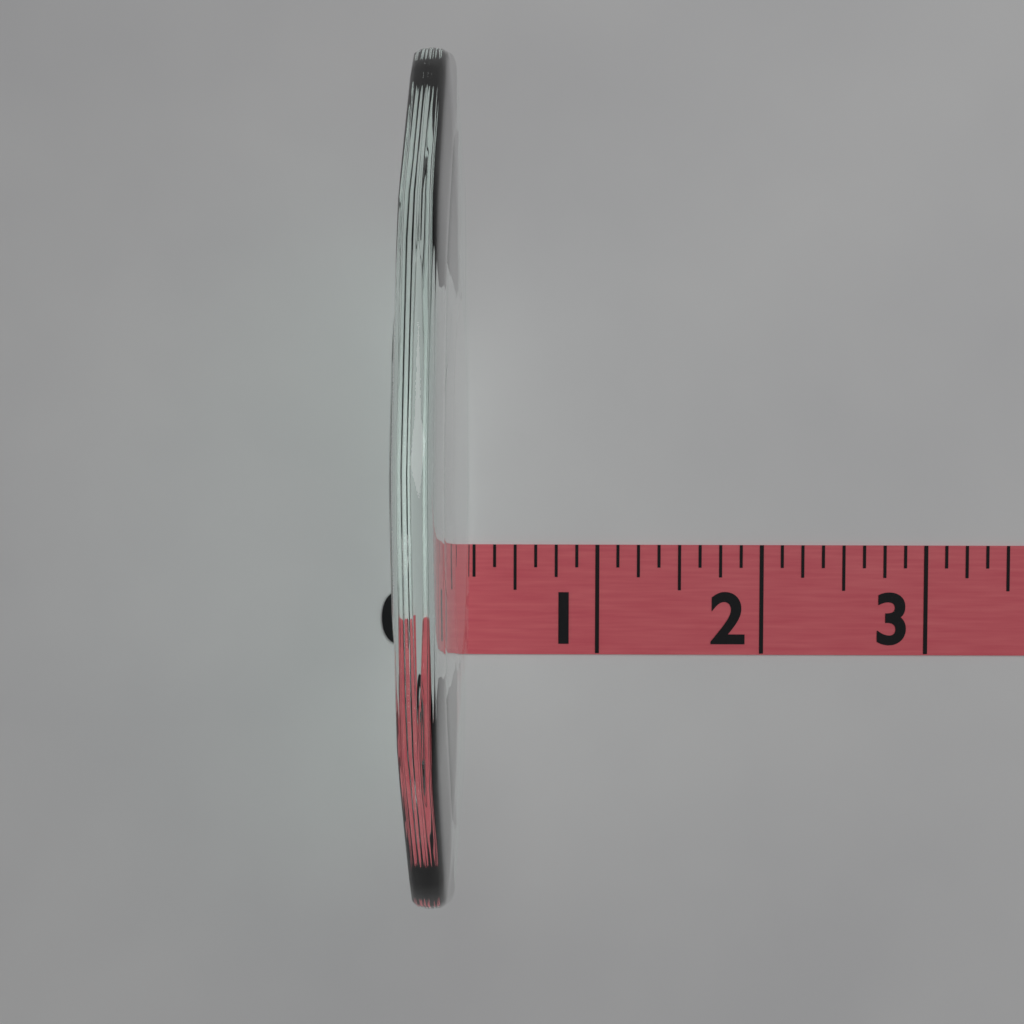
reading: 0.250 (no unit)
